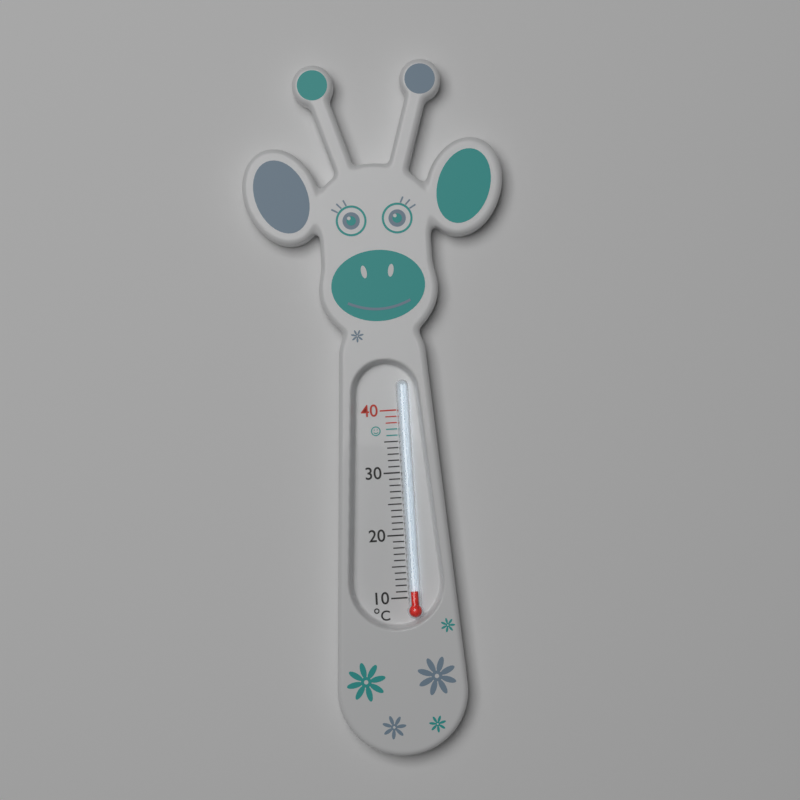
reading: 11 °C
